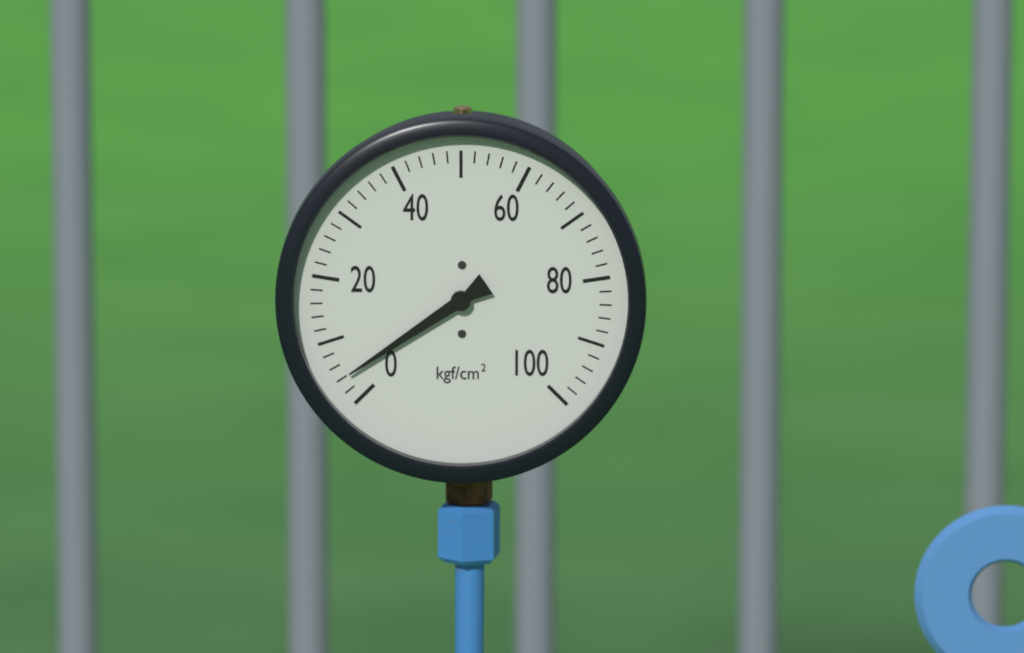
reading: 4 kgf/cm²
